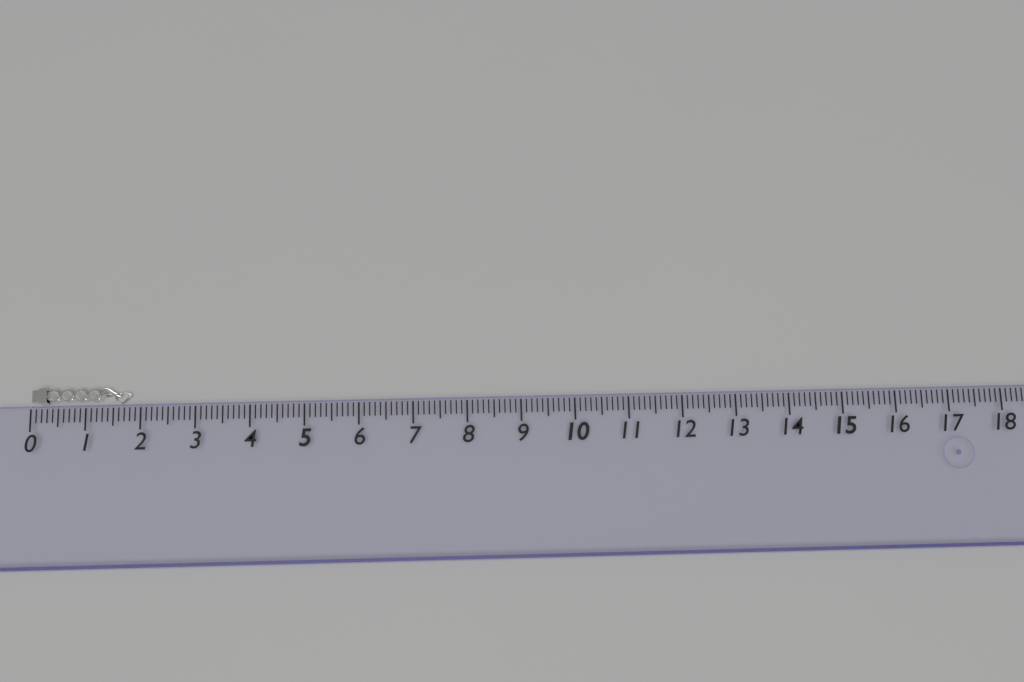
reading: 1.8 (no unit)
